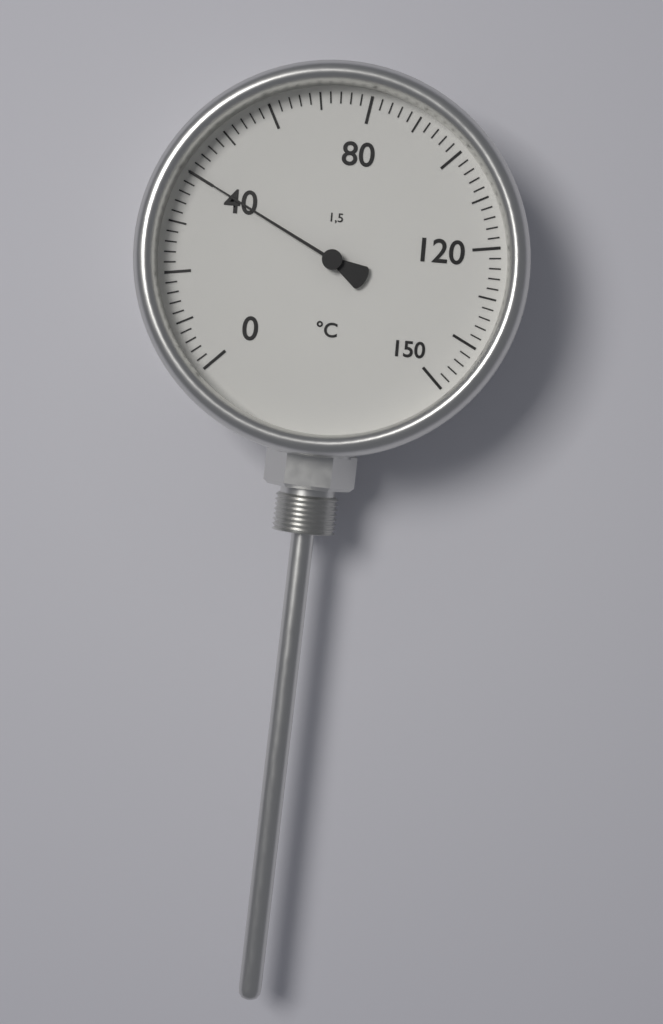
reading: 40 °C
